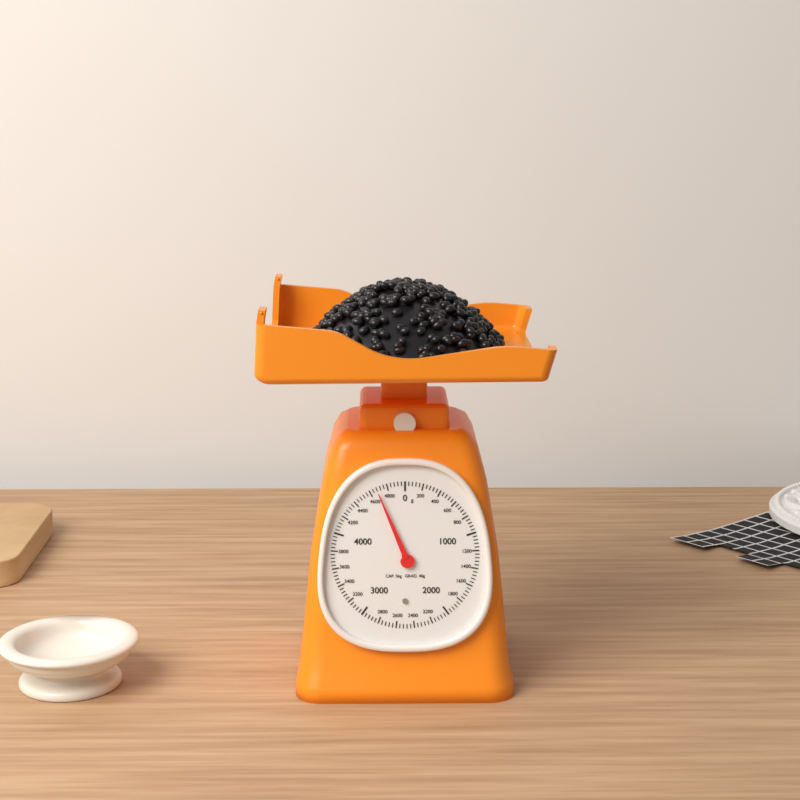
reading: 4680 g
